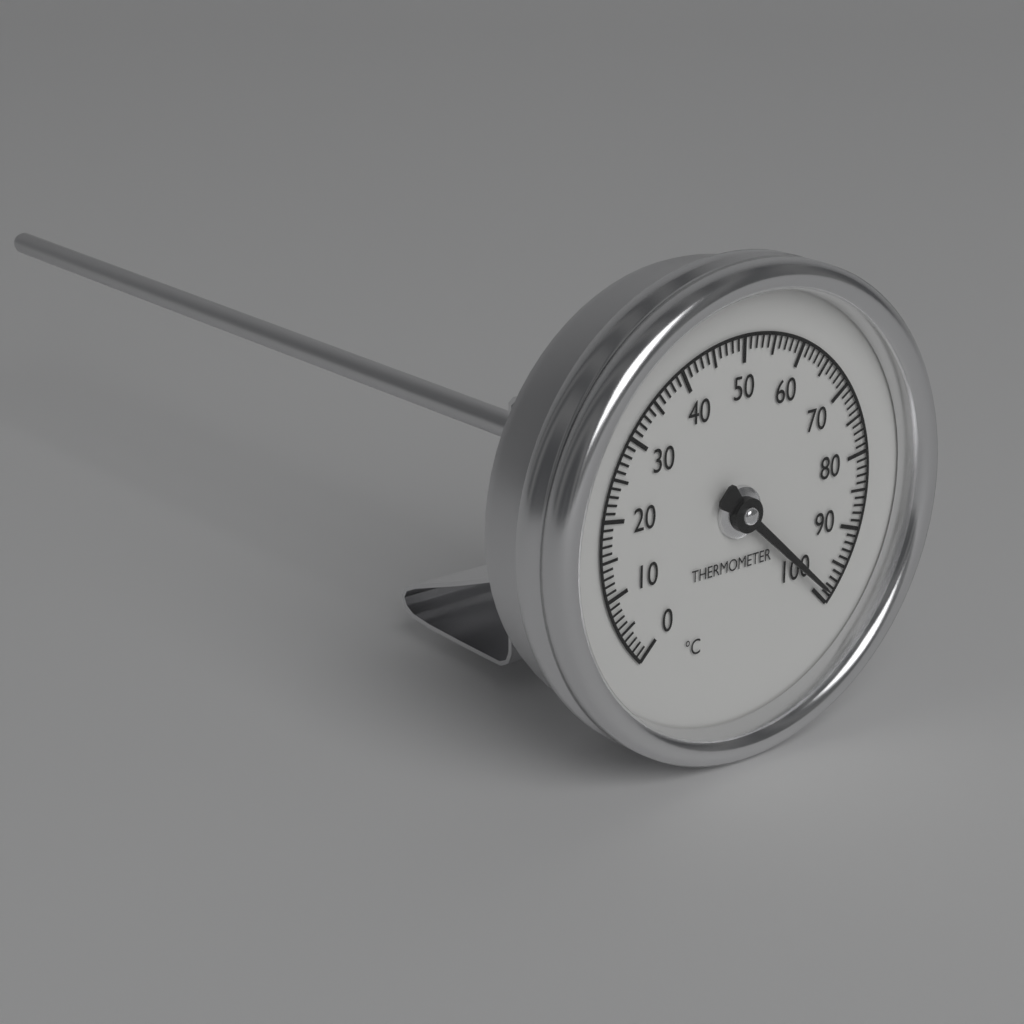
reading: 99 °C
